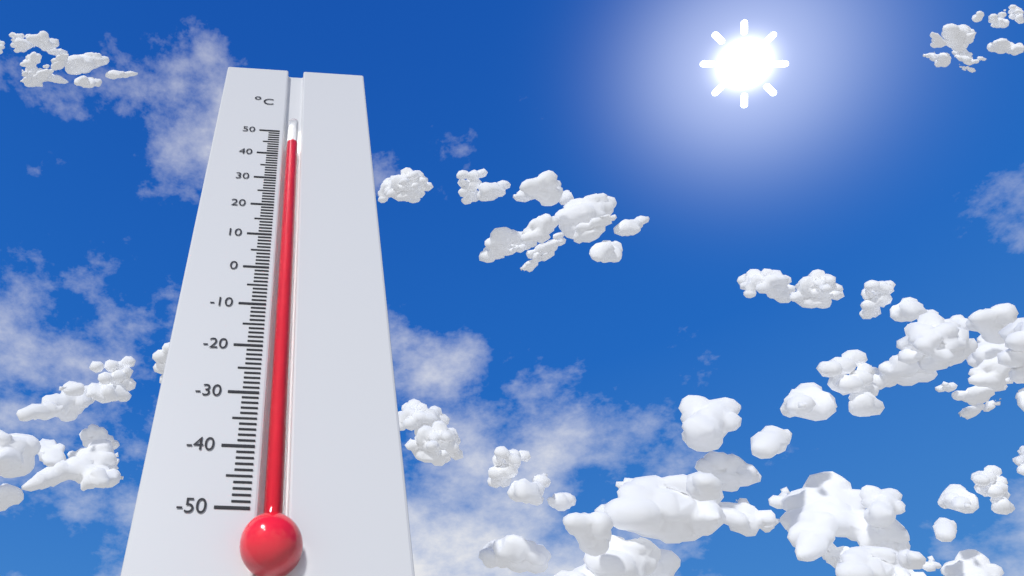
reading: 45 °C
